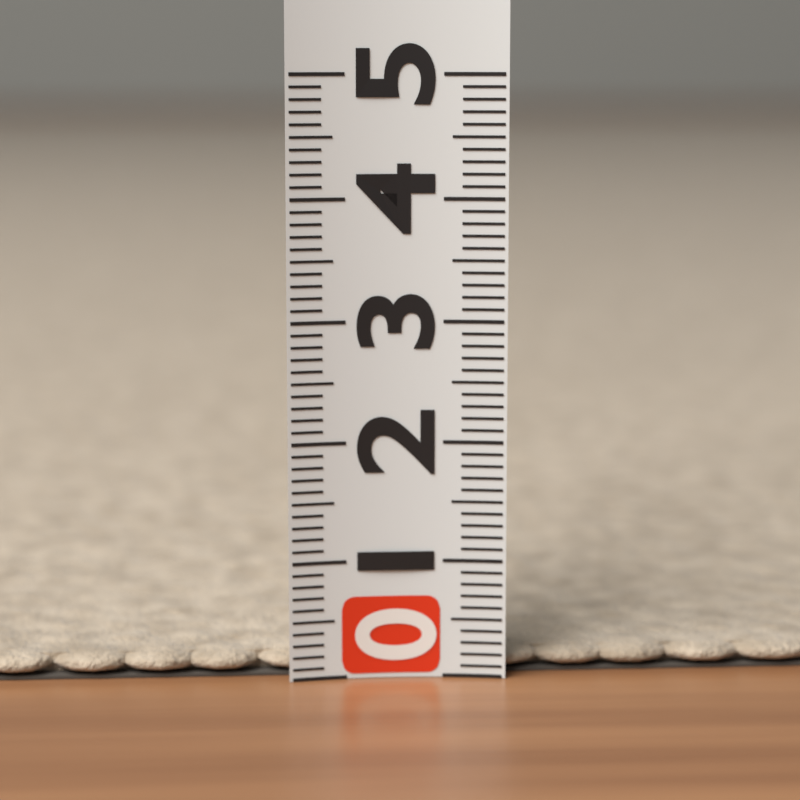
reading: 0.2 (no unit)
